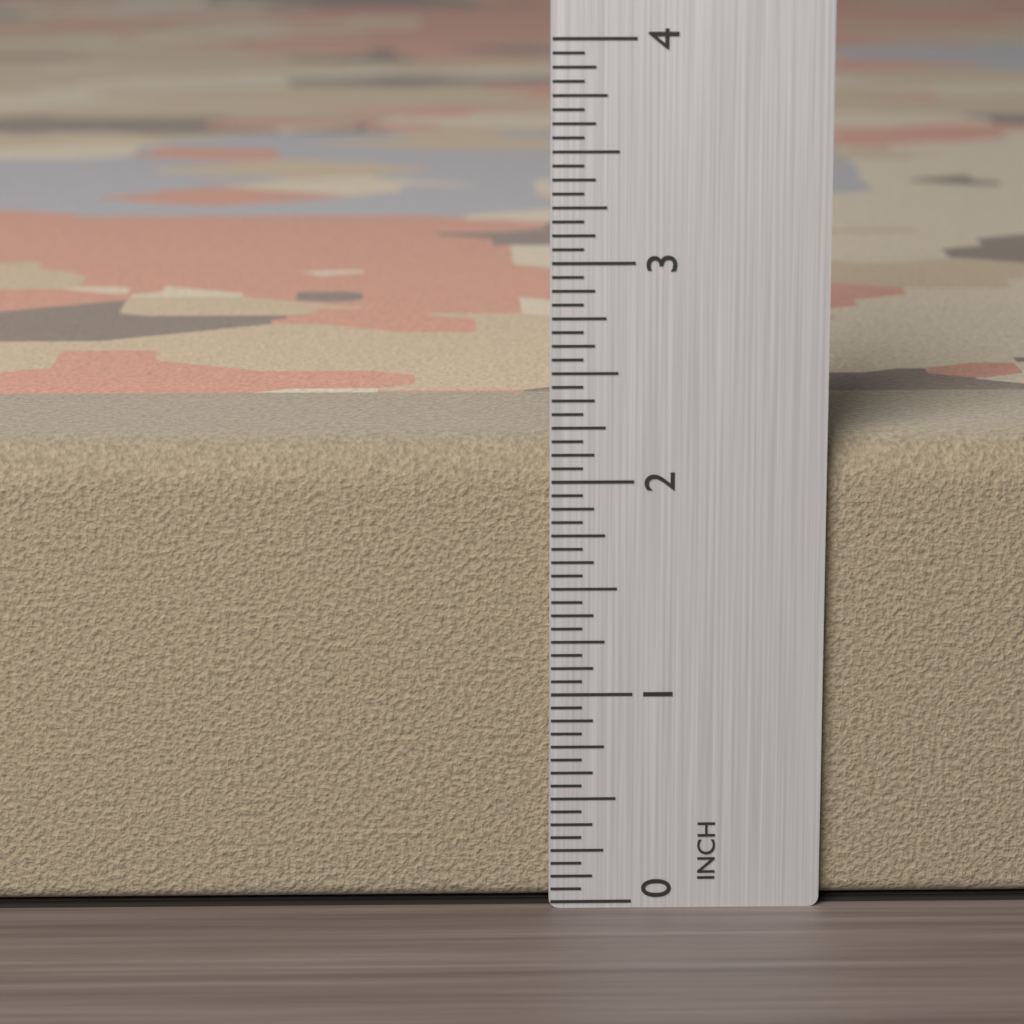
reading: 2.1875 in
